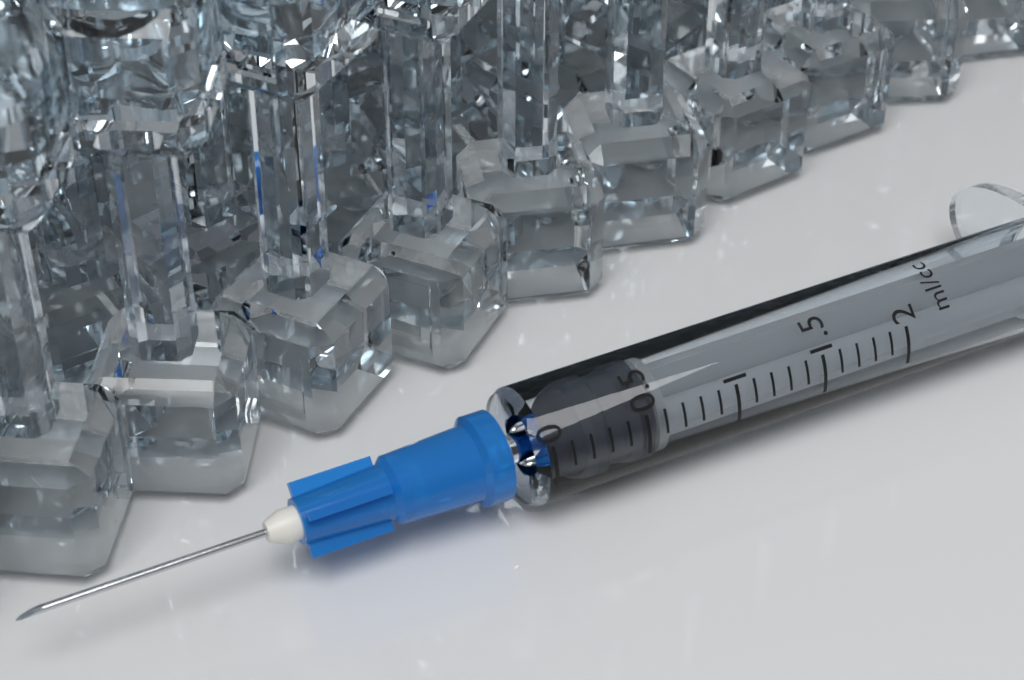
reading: 0.2 ml
